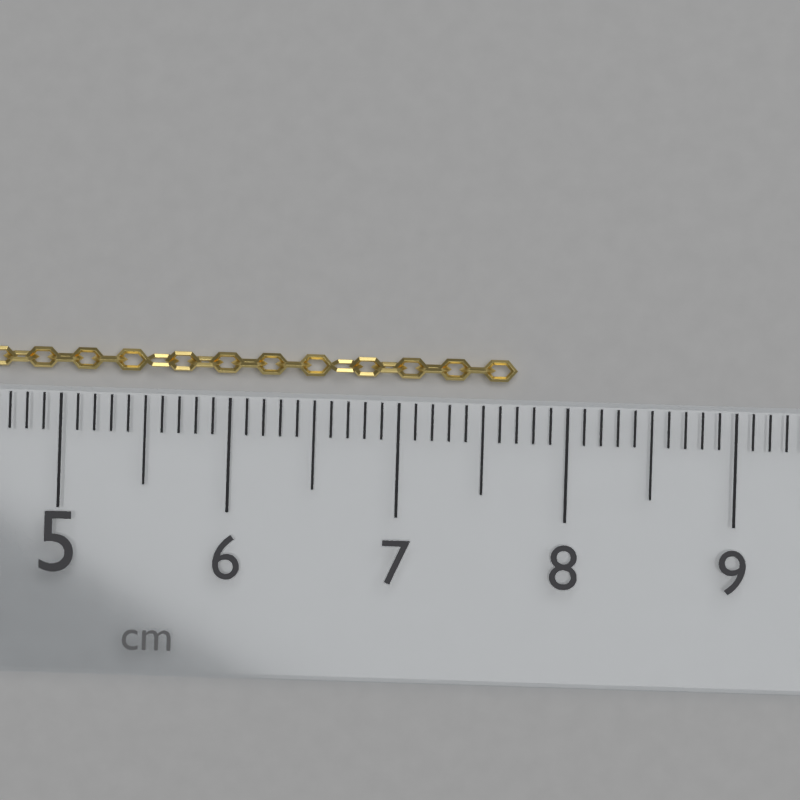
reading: 7.7 cm
